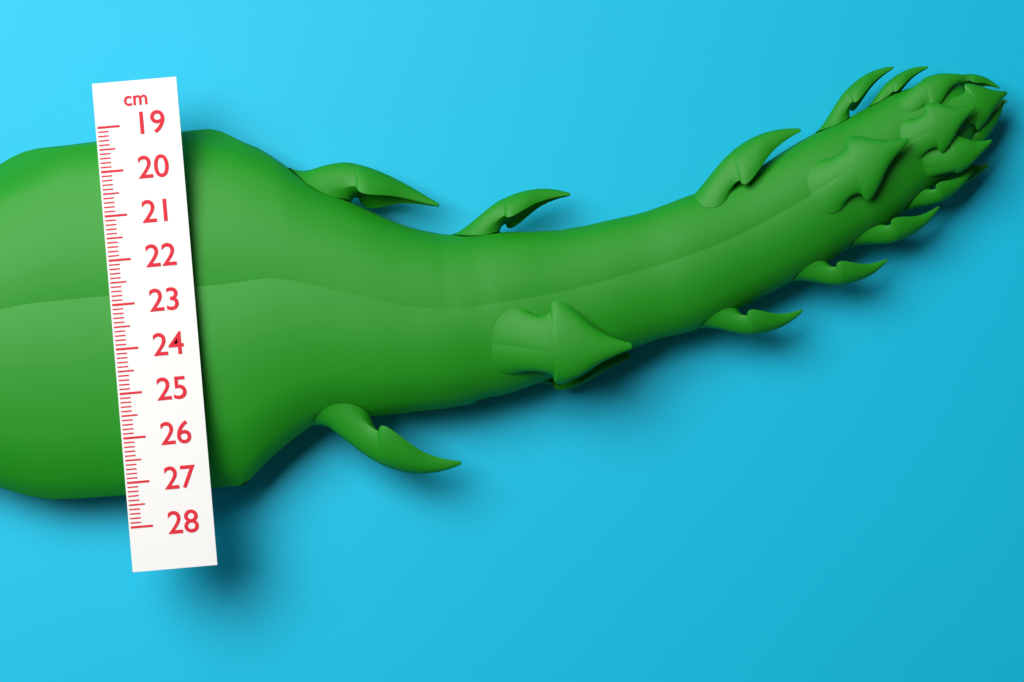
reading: 27.4 cm
